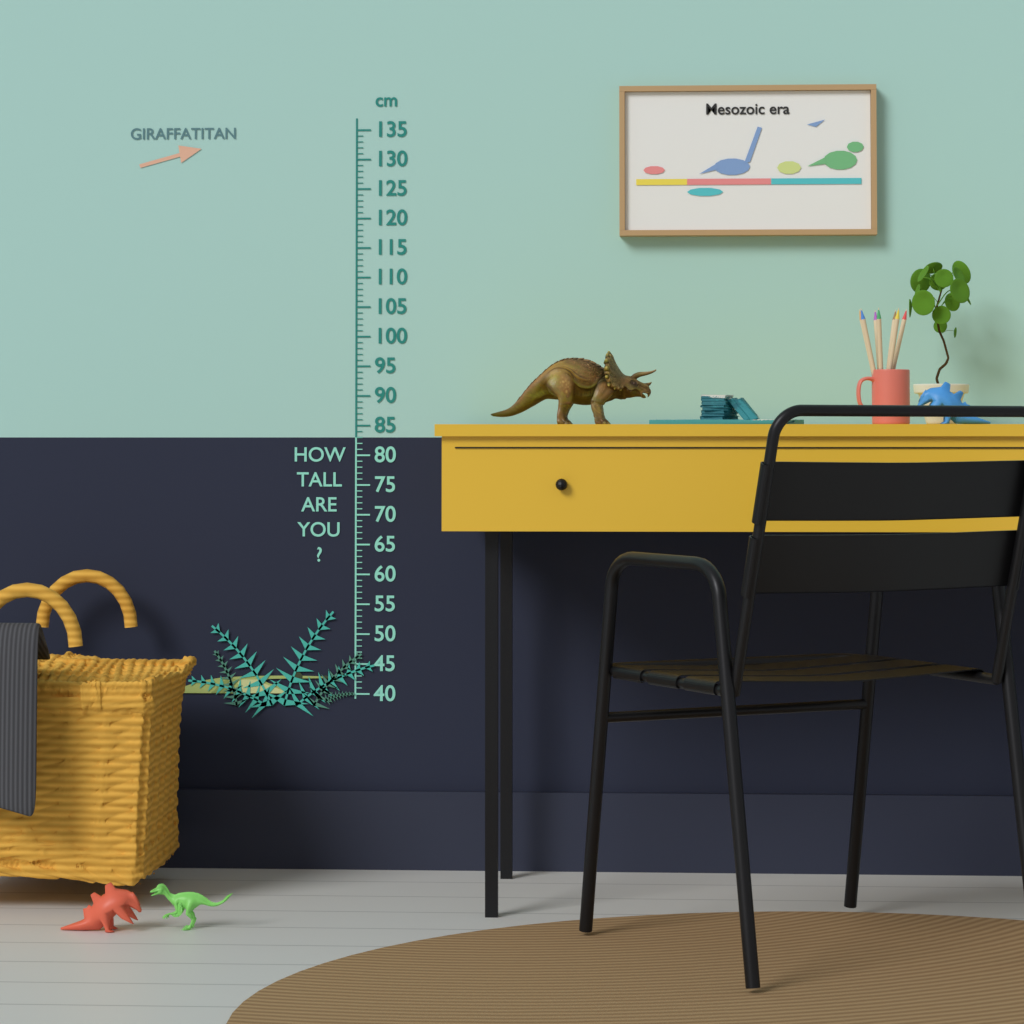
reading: 43 cm
